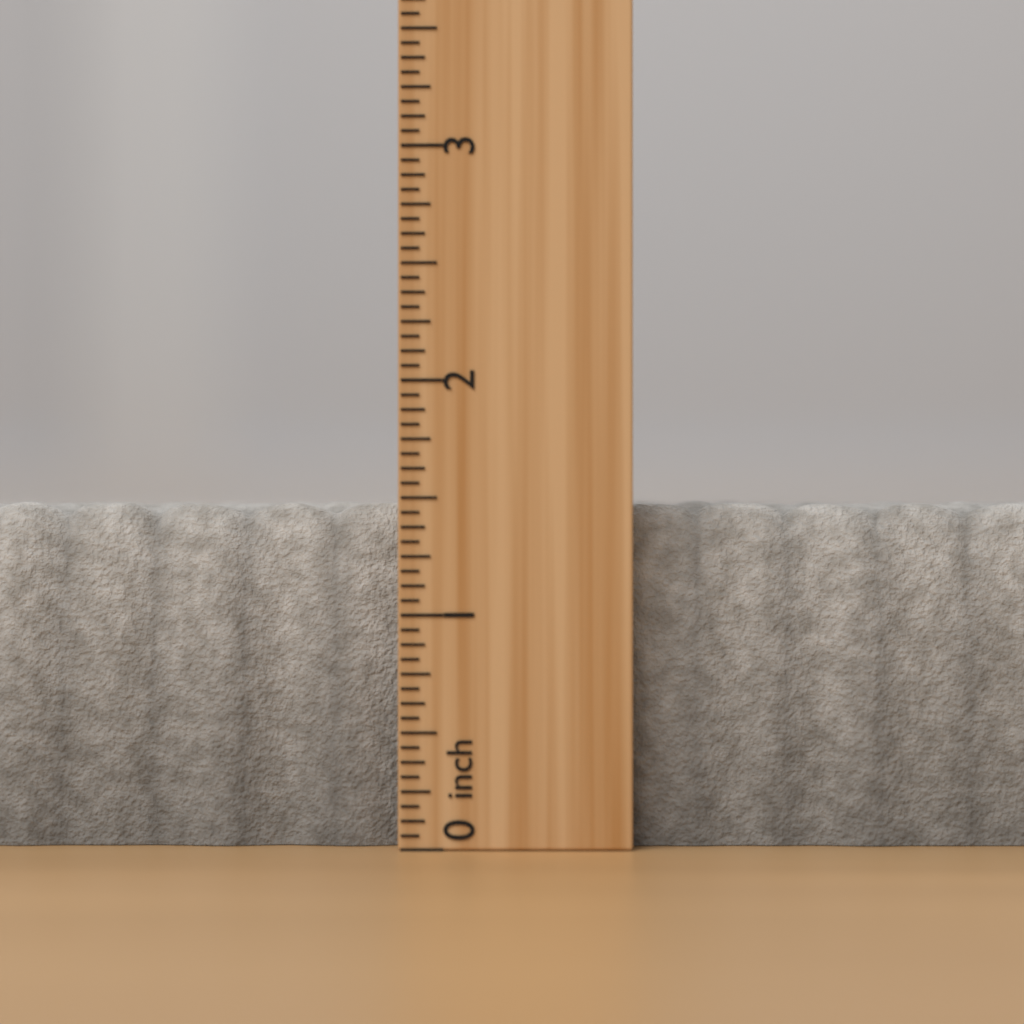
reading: 1.5000 inch
